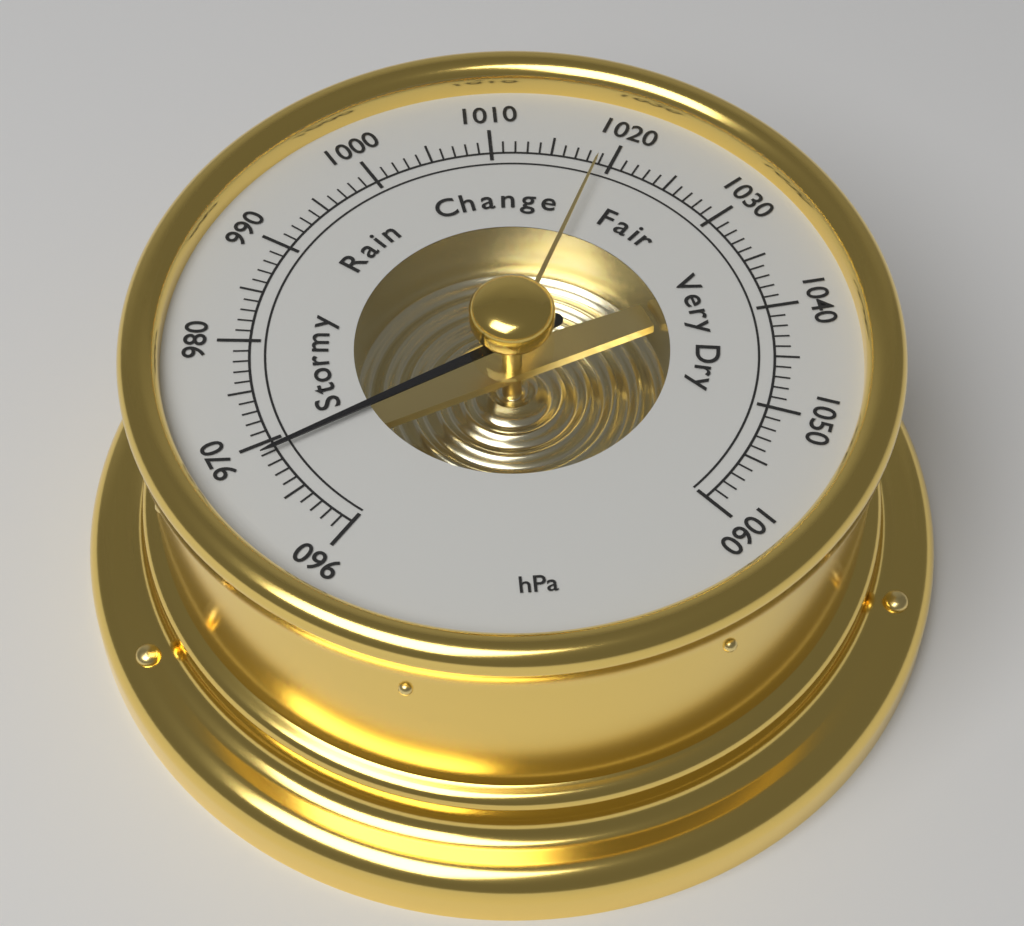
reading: 969 hPa
